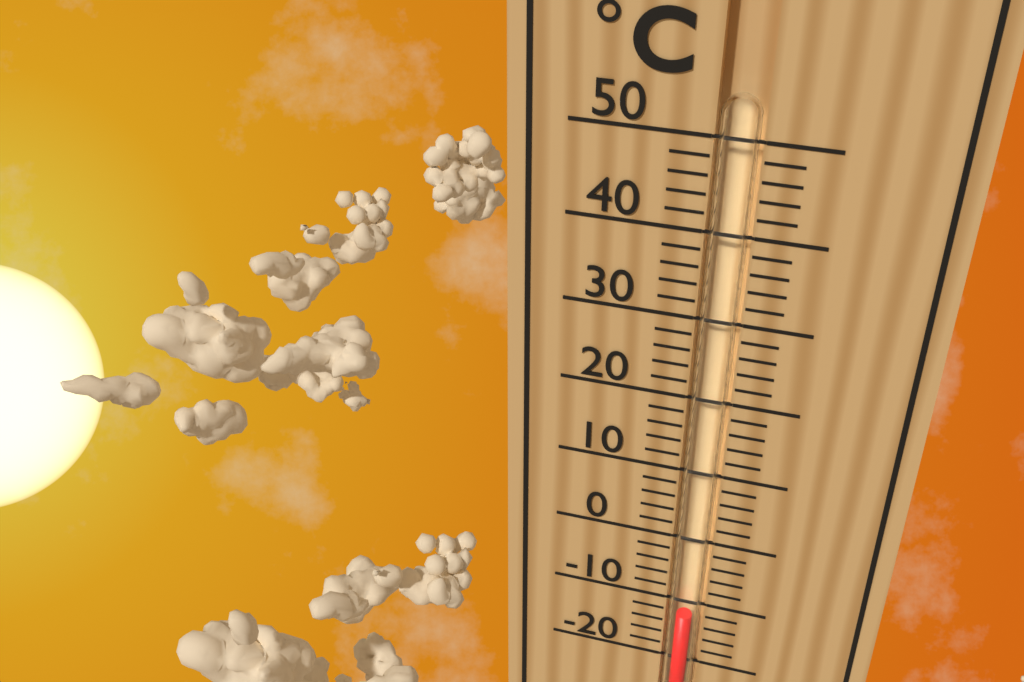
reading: -12 °C
